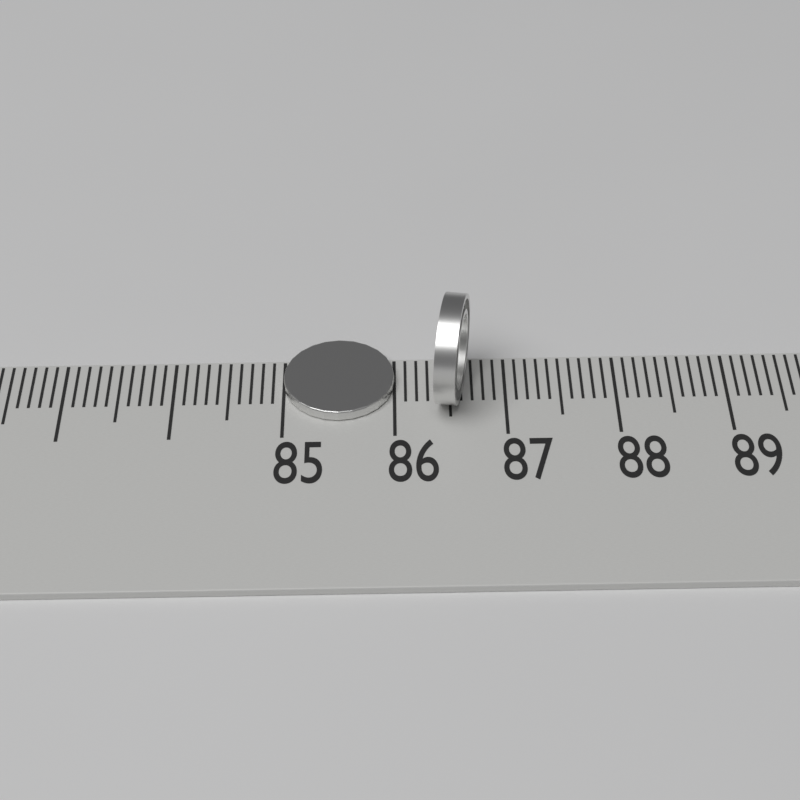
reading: 86.0 (no unit)
